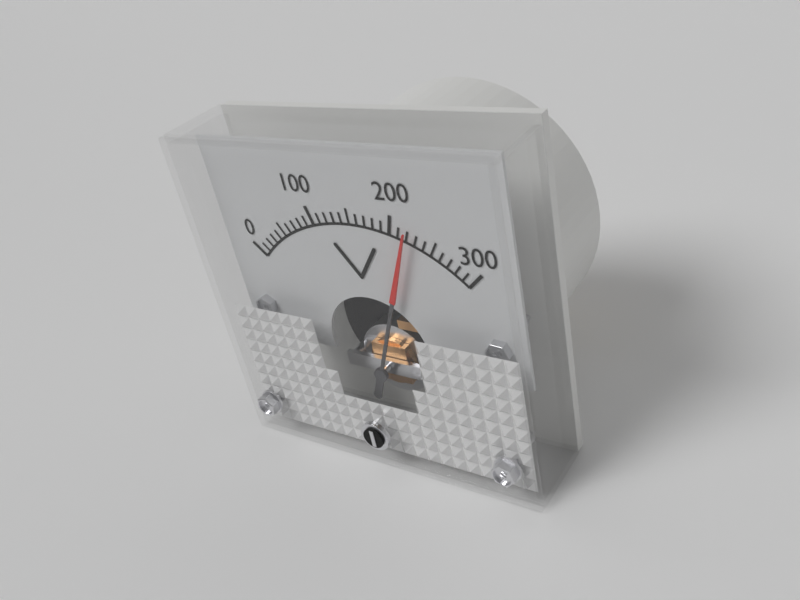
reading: 220 V
